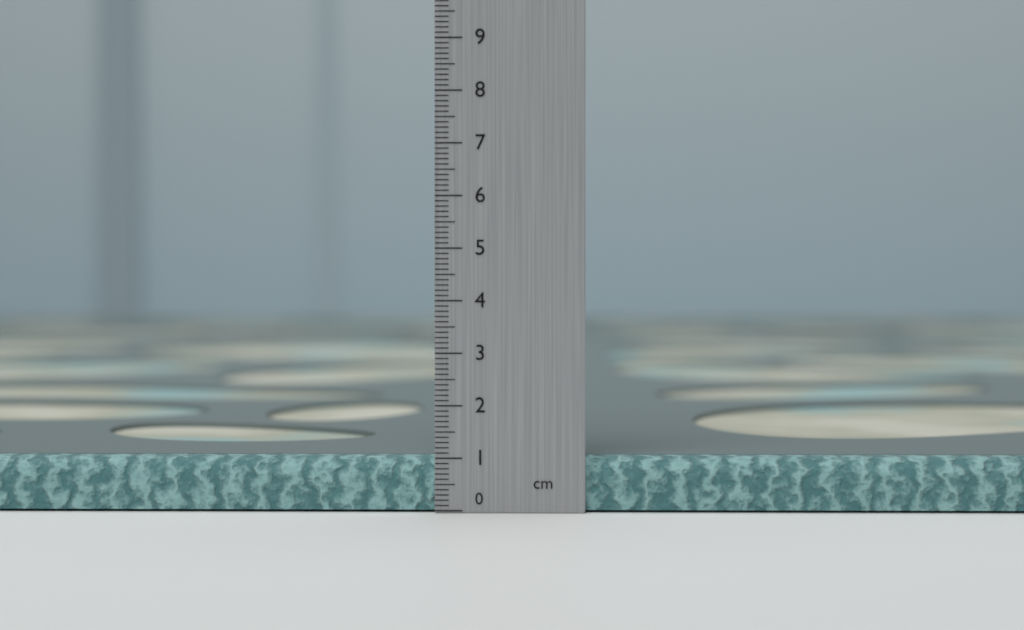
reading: 1.0 cm
